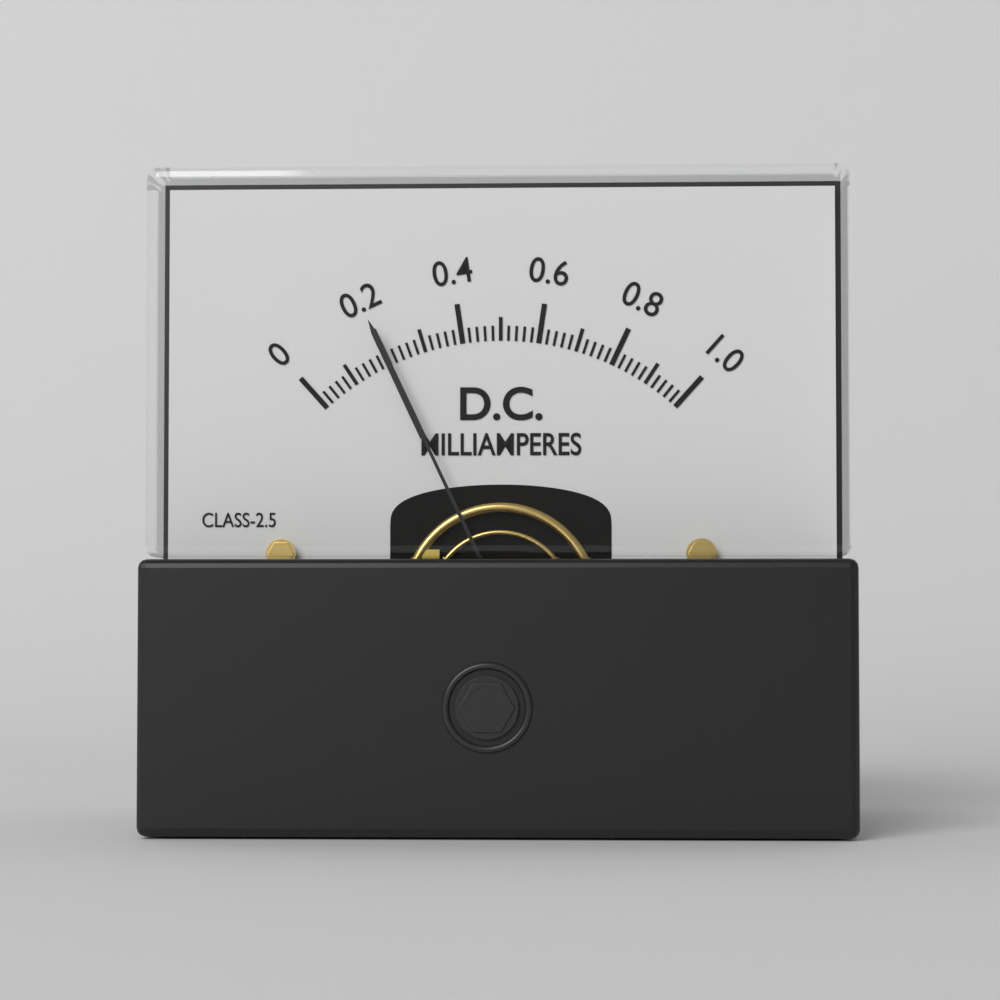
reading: 0.20 mA
